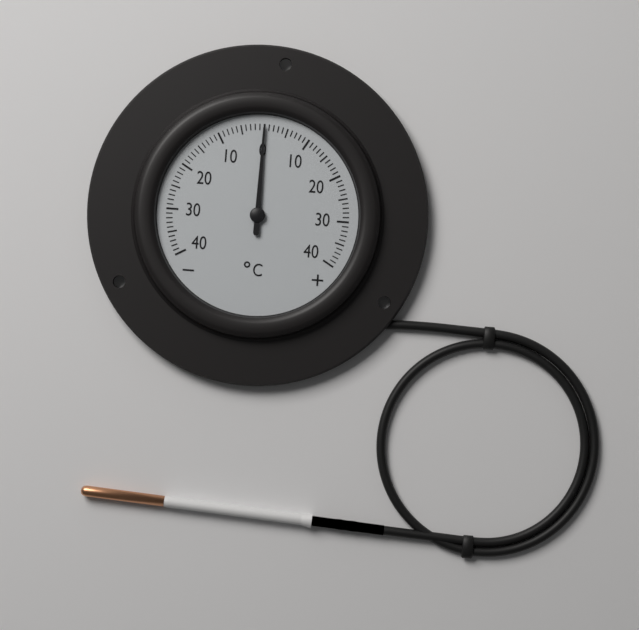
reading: 0 °C
